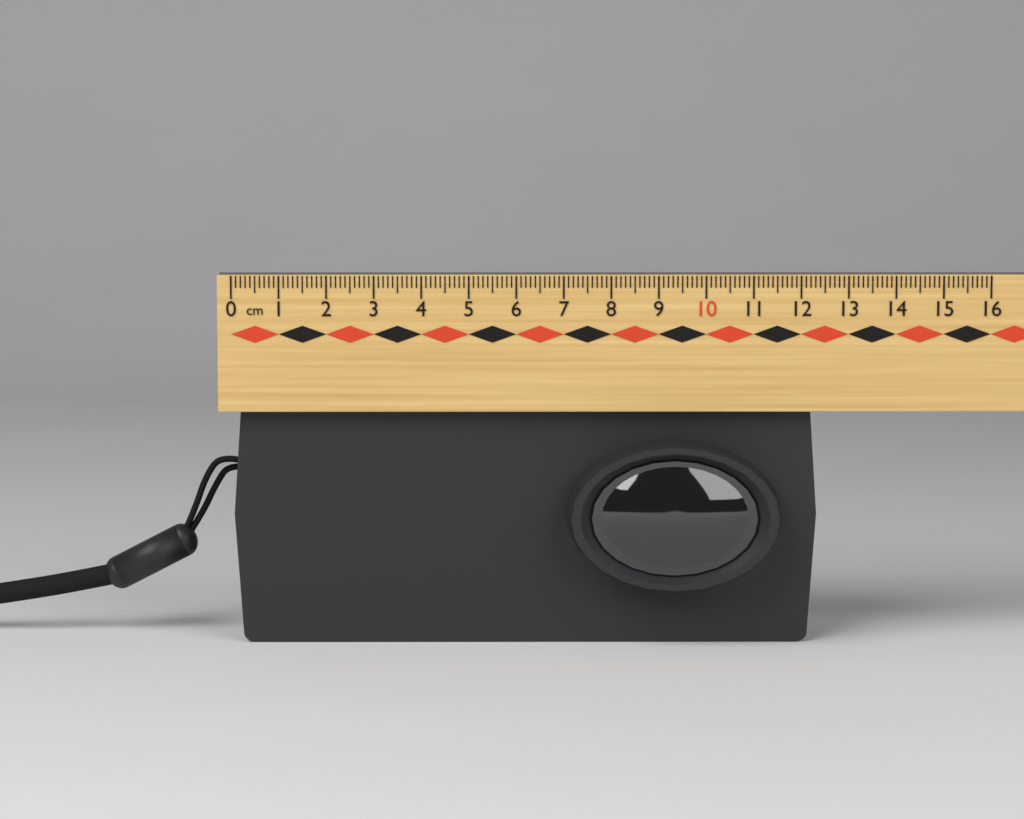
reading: 12.4 cm
